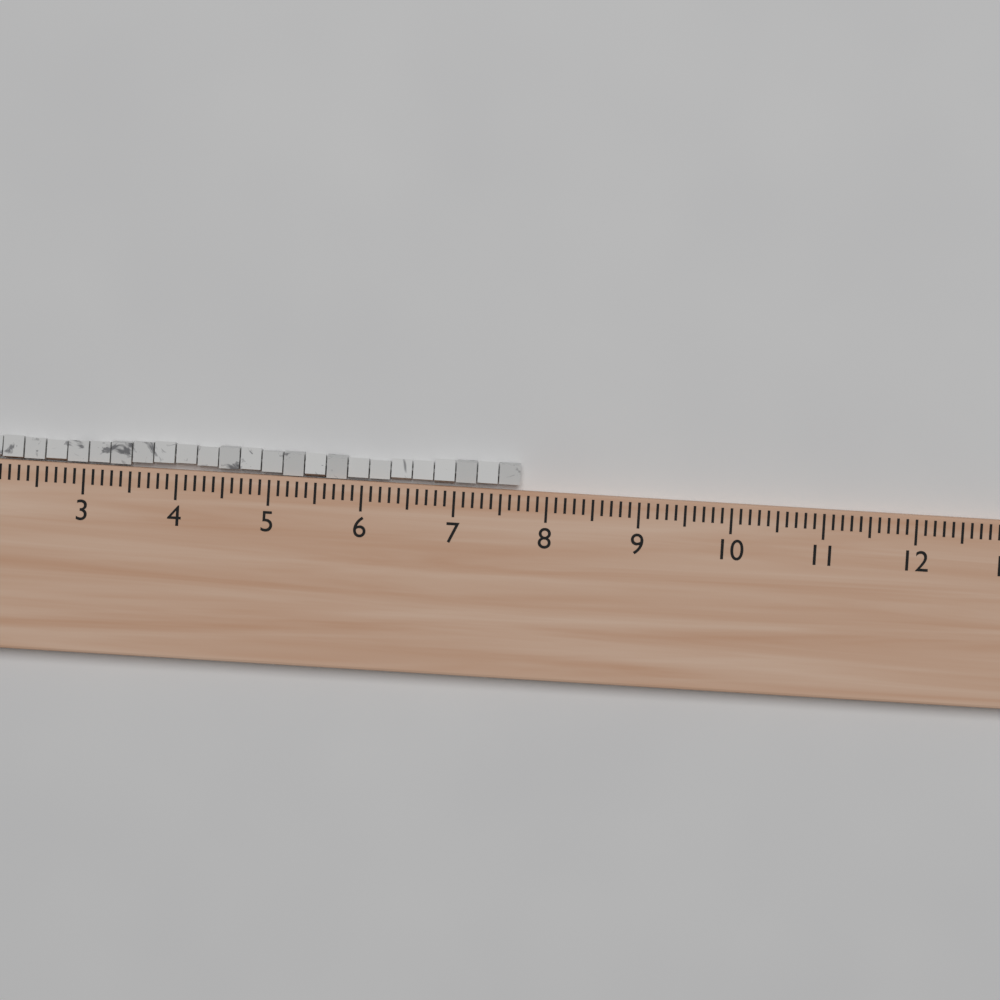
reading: 7.7 (no unit)
